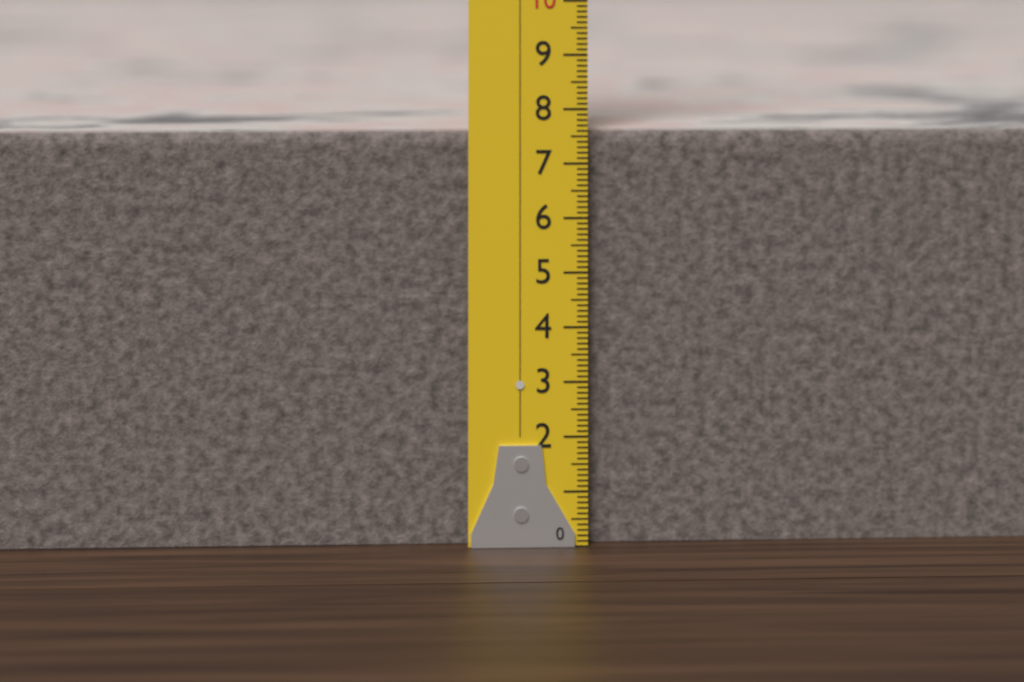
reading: 7.6 (no unit)
